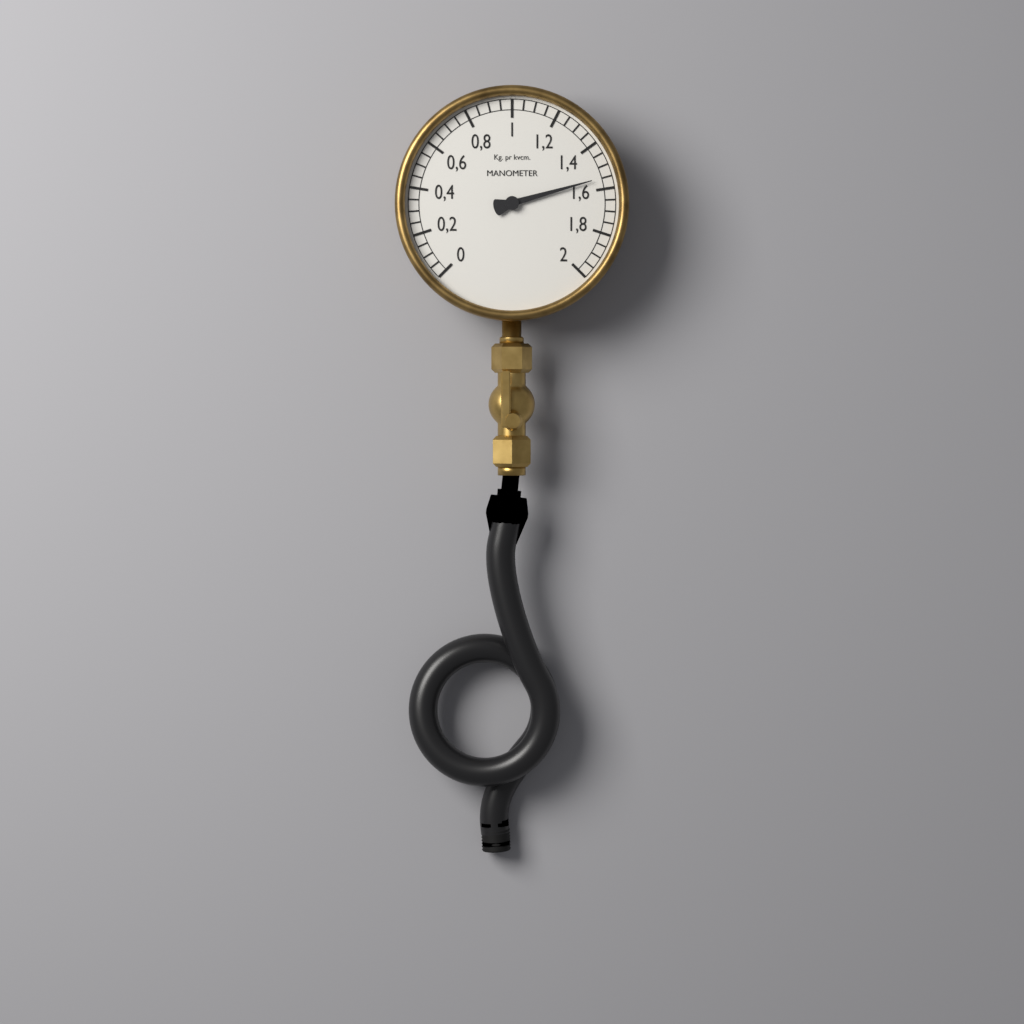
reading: 1.55 kg/cm²
